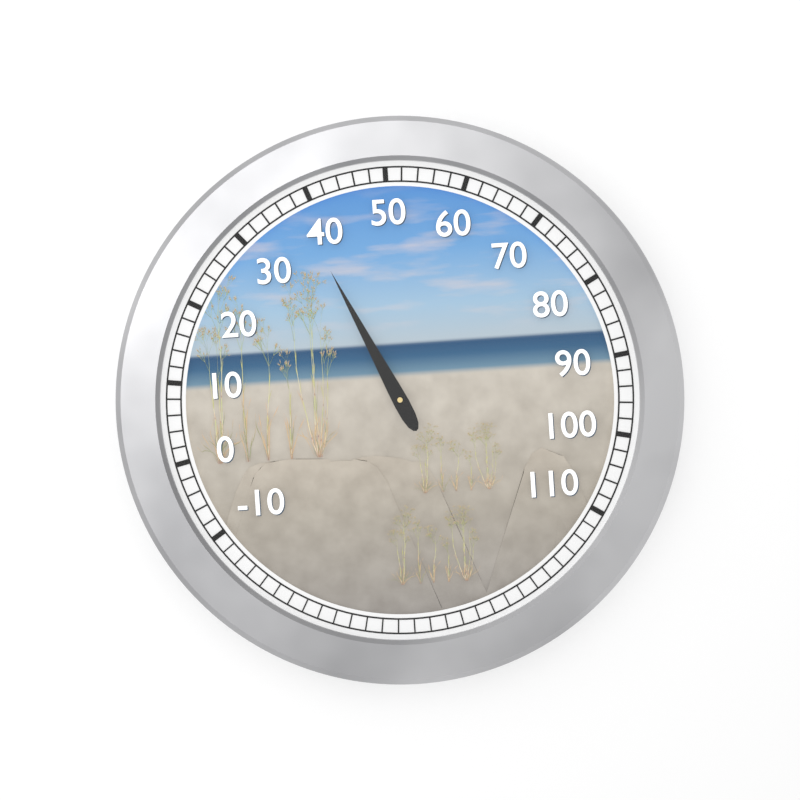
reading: 38 (no unit)
